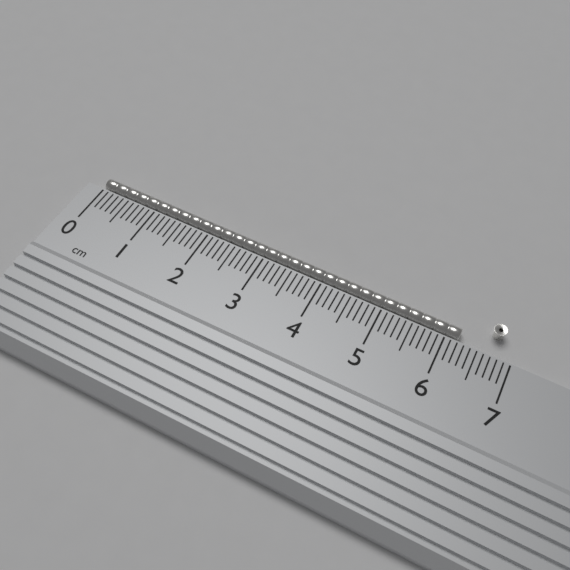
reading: 6.2 cm
